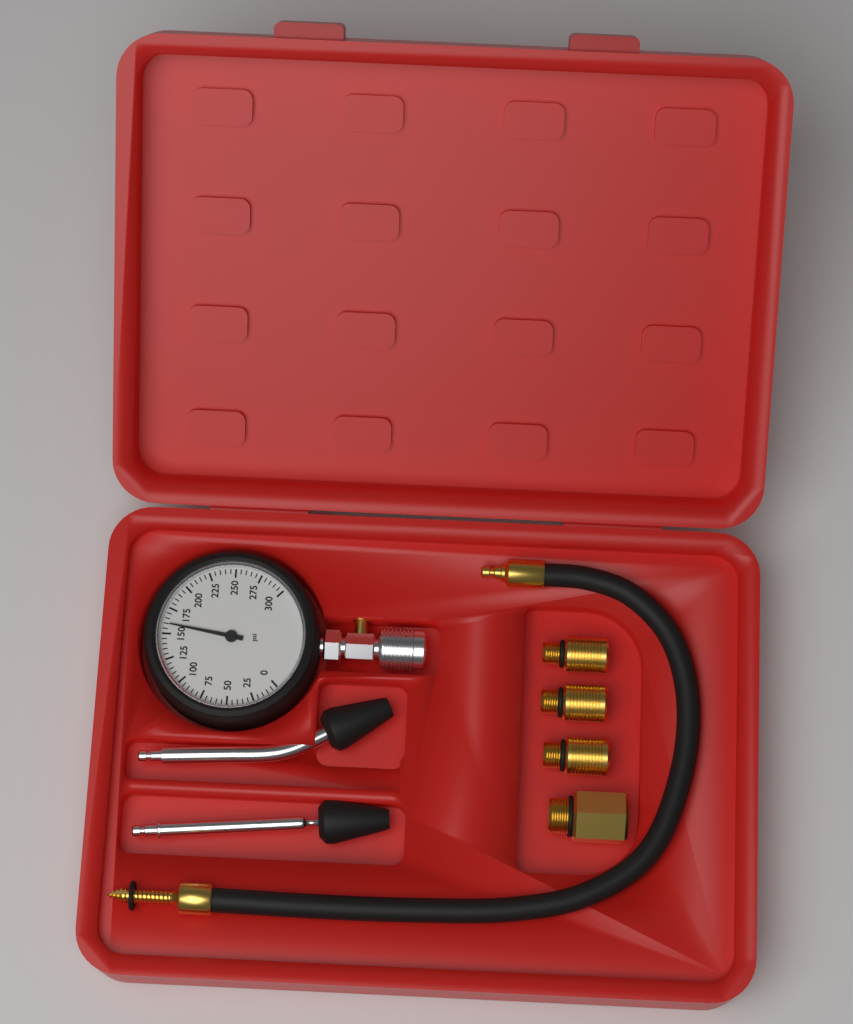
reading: 160 psi
